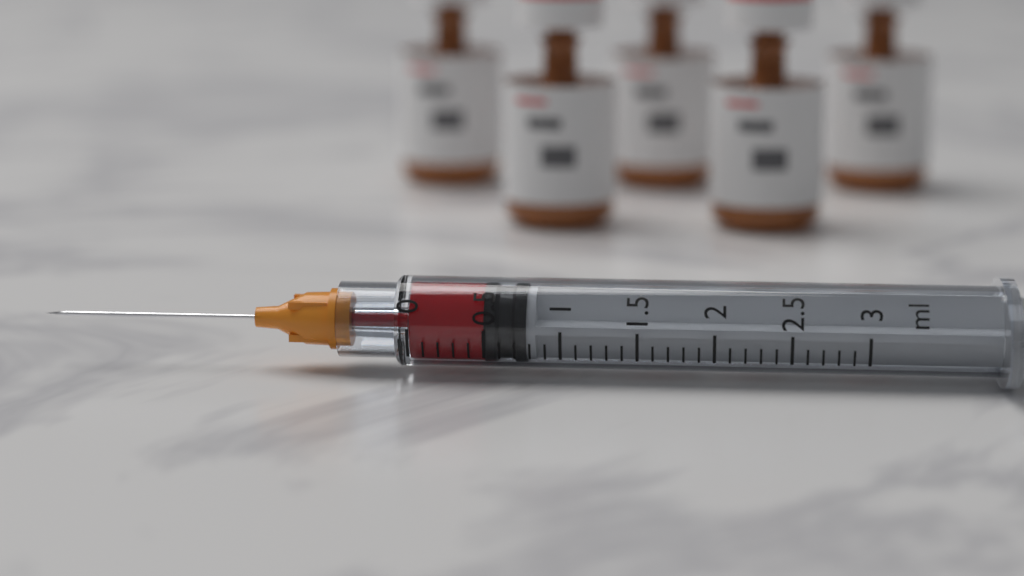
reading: 0.5 ml
